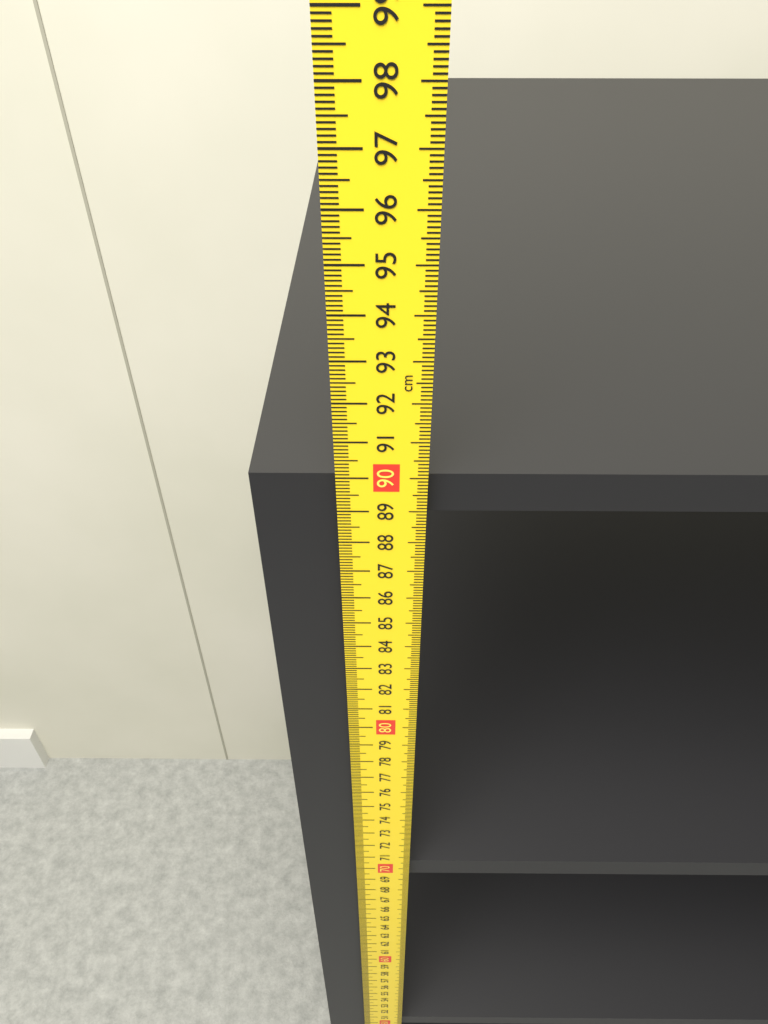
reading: 89.8 cm
